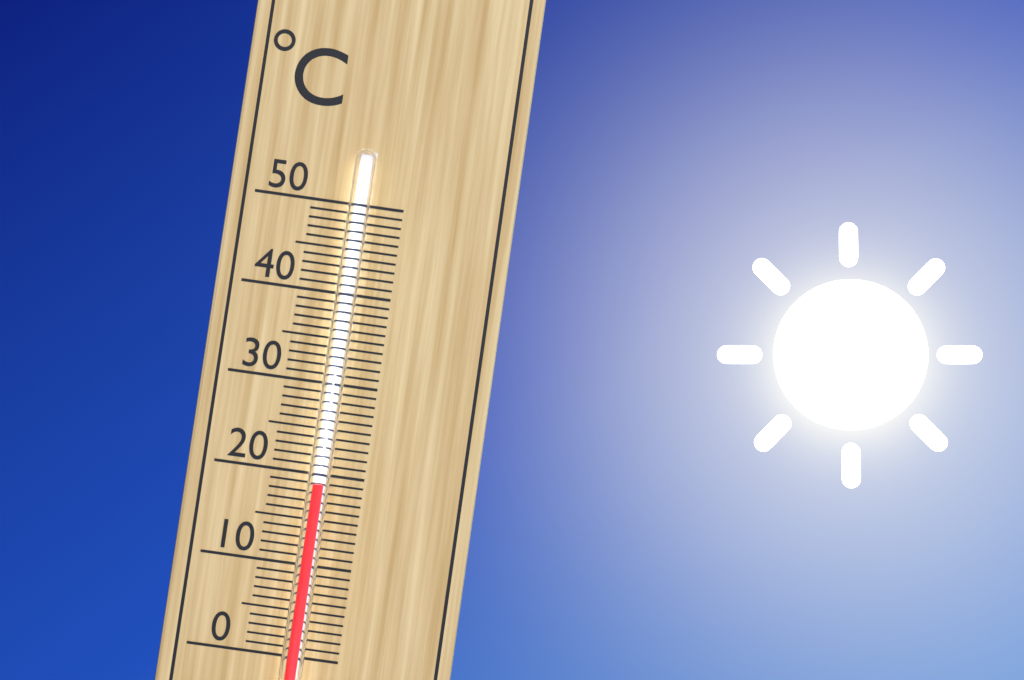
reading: 19 °C
